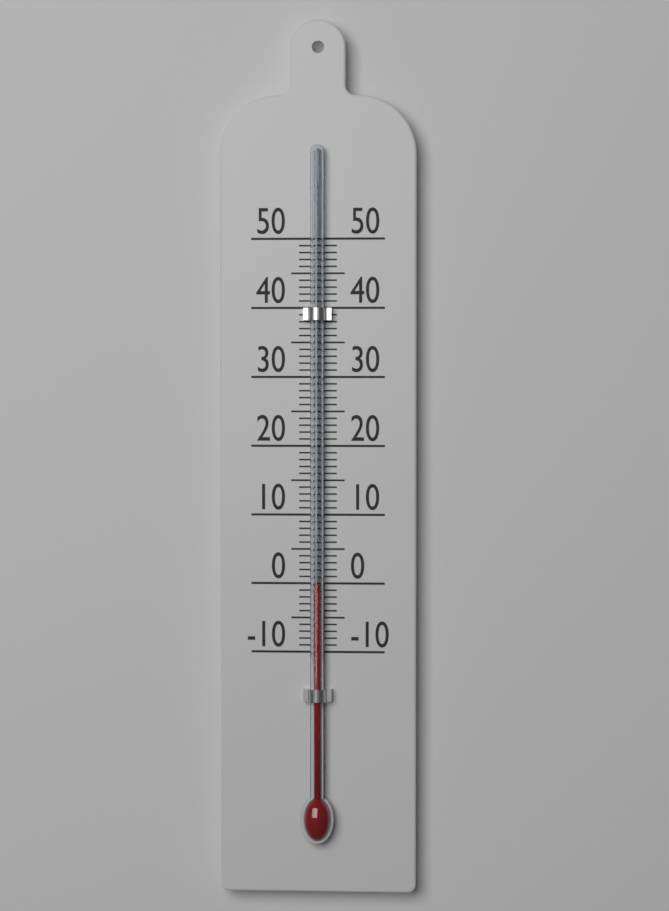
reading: 0 (no unit)
